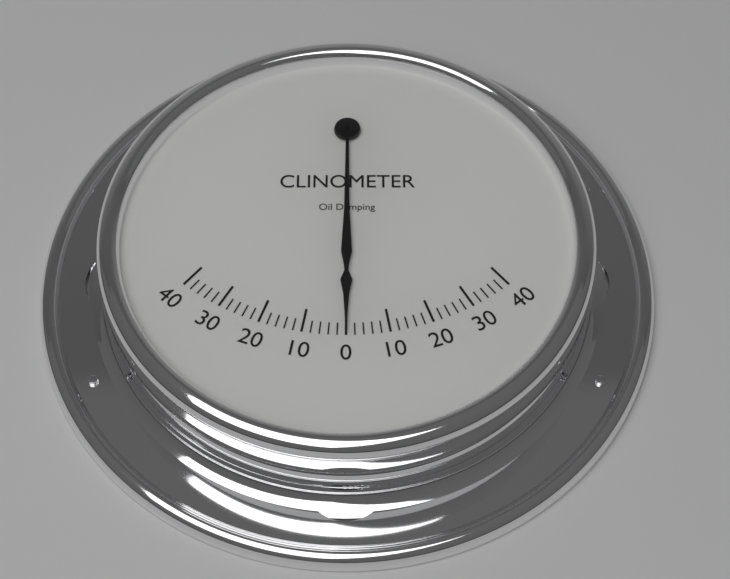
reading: 0 (no unit)
